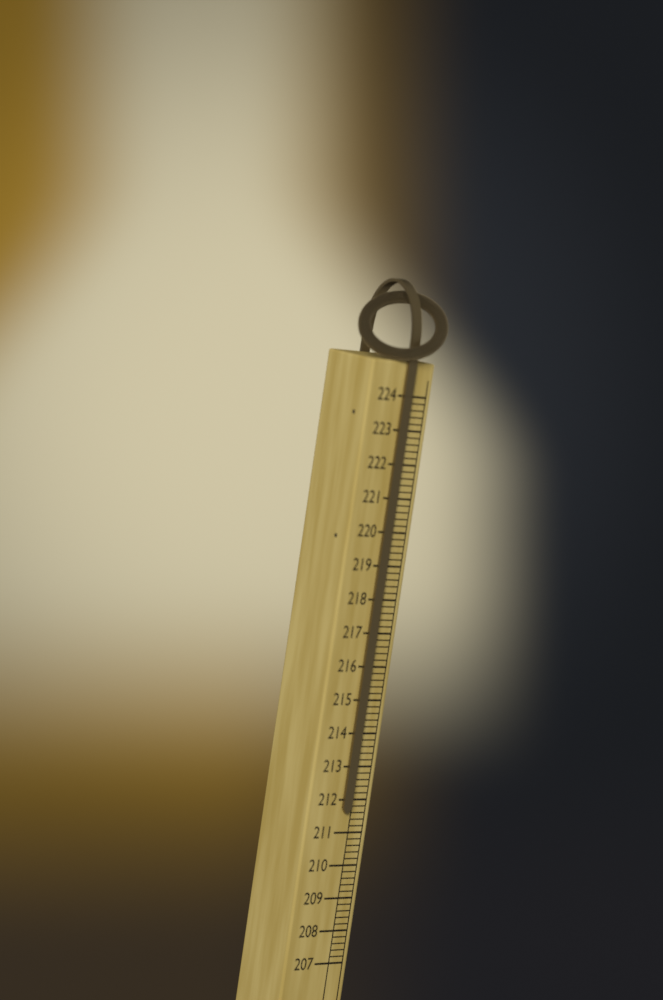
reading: 211.6 (no unit)
